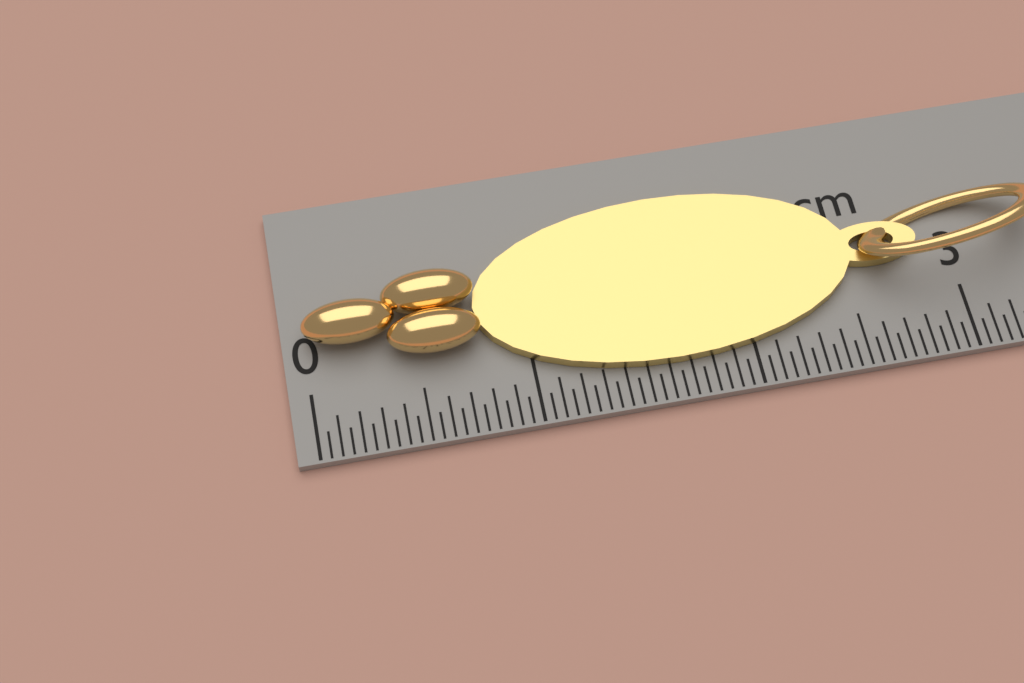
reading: 3.45 cm
